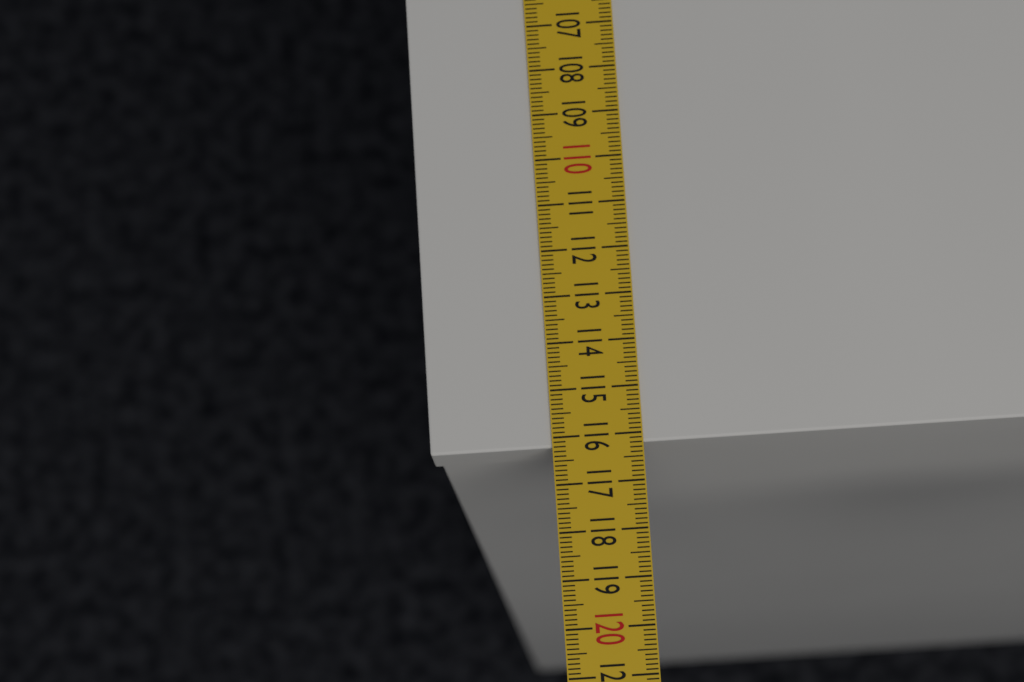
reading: 116.2 cm
